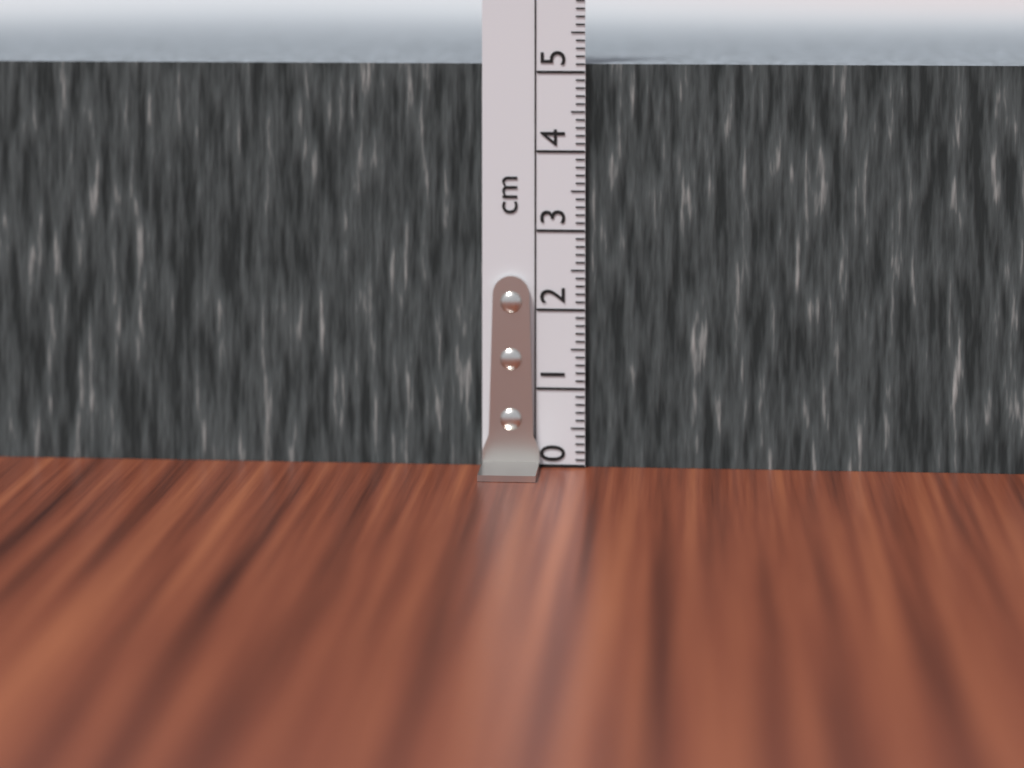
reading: 5.1 cm
